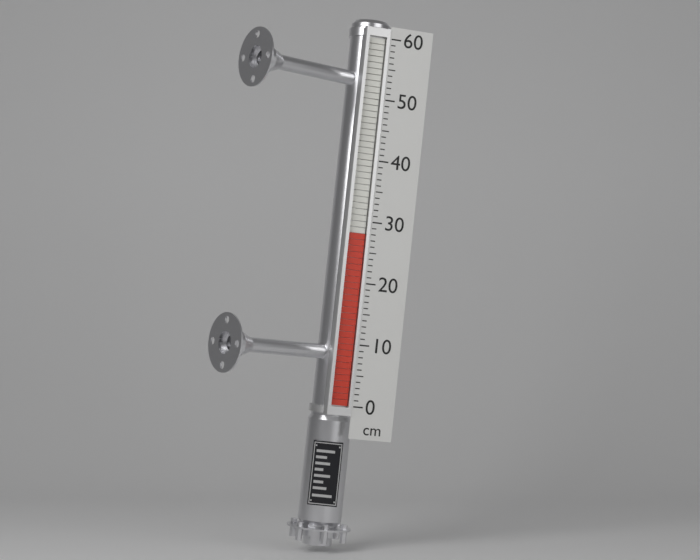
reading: 28 cm
